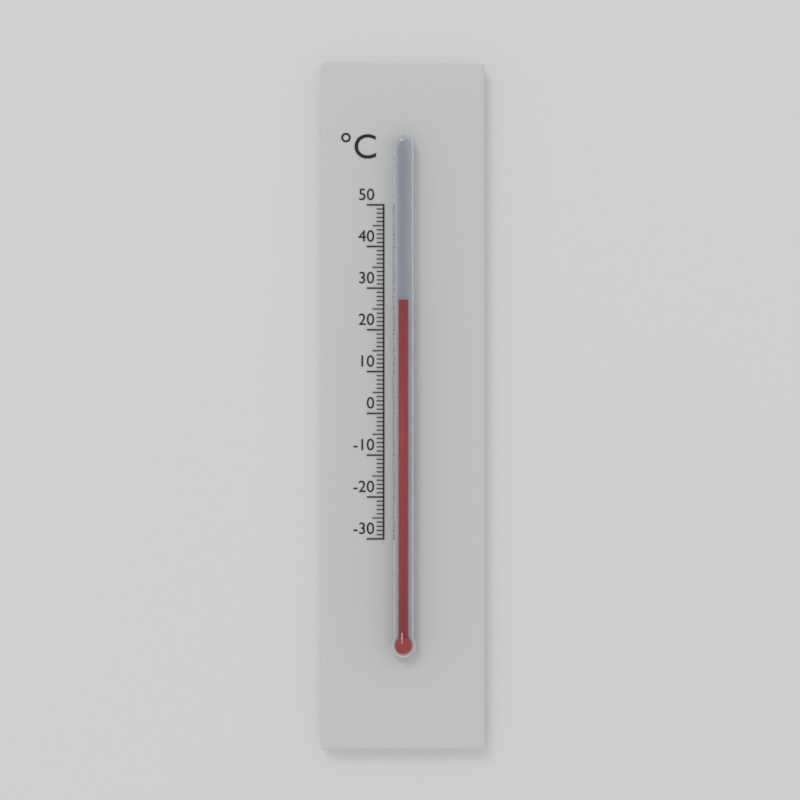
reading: 27 °C
